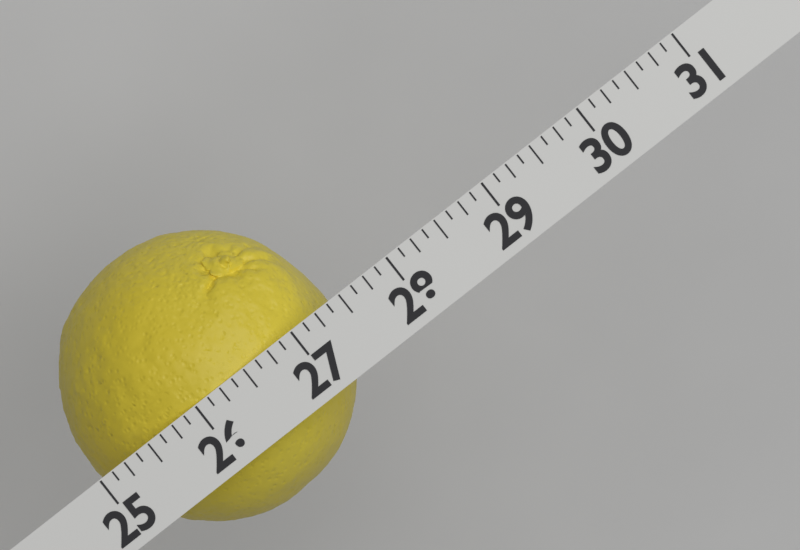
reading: 27.375 (no unit)
